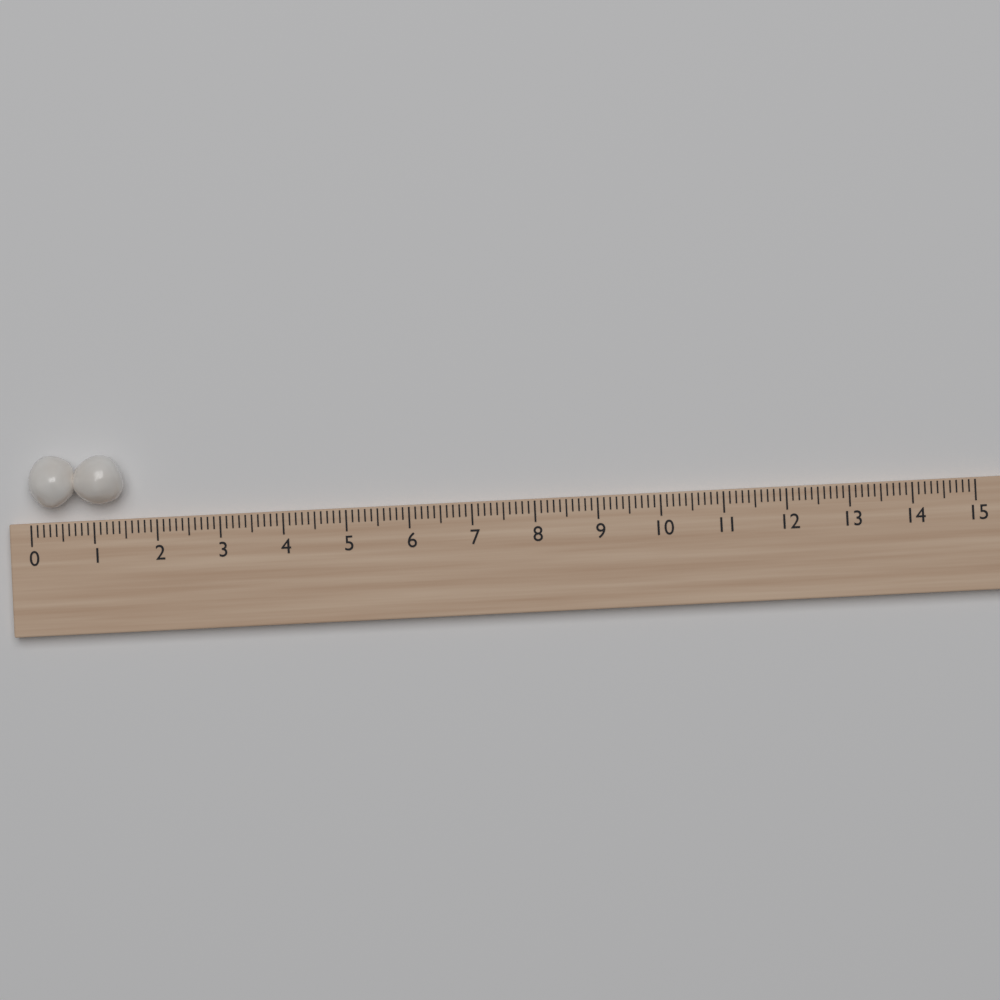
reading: 1.5 (no unit)
